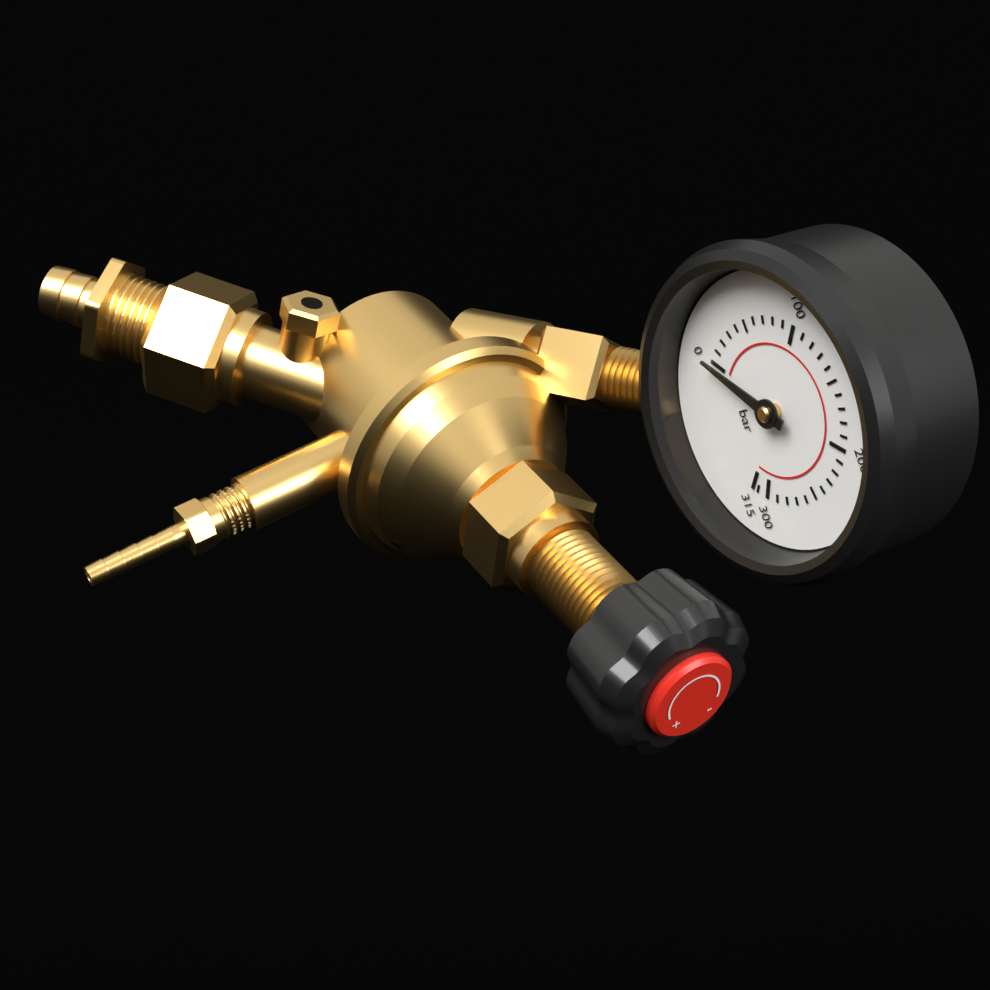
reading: 0 bar
